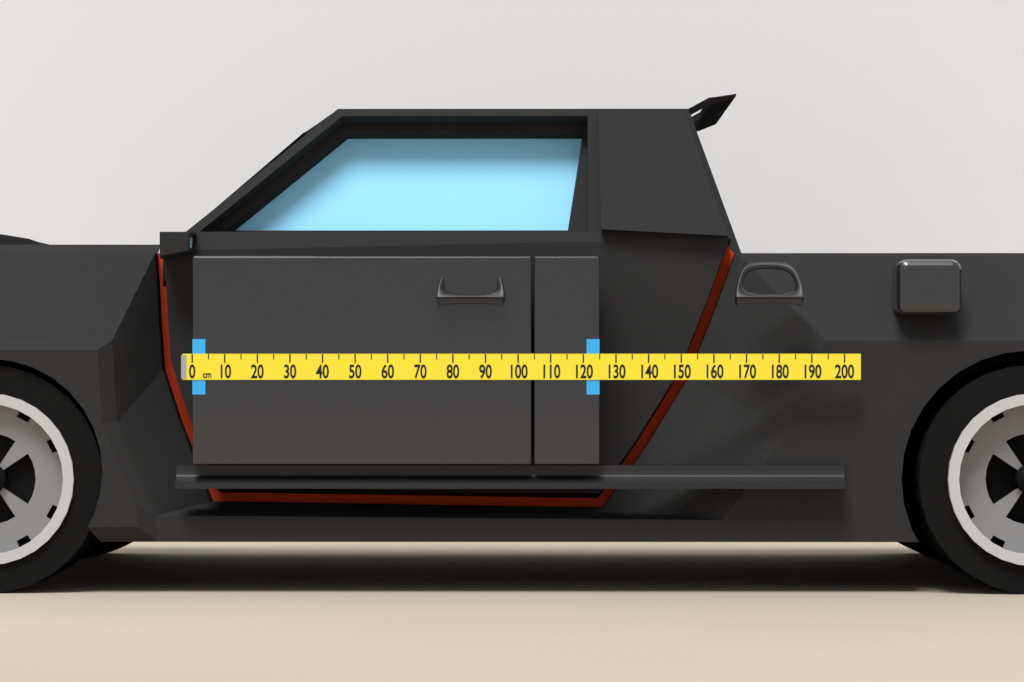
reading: 125 cm
